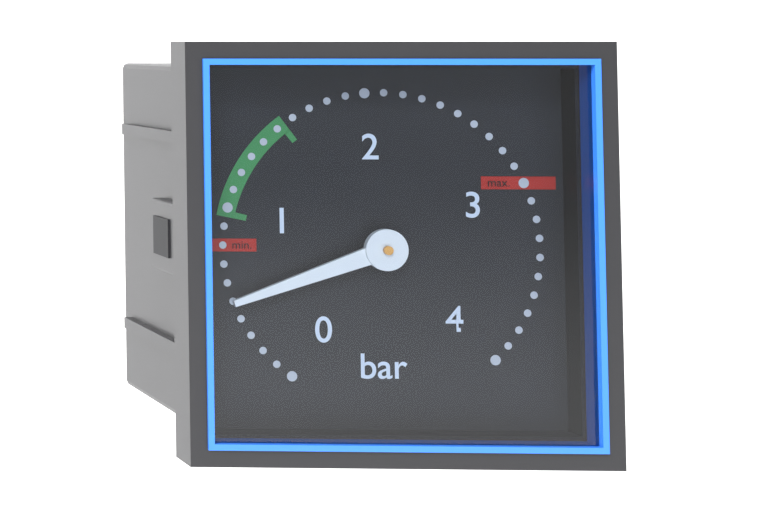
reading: 0.5 bar
